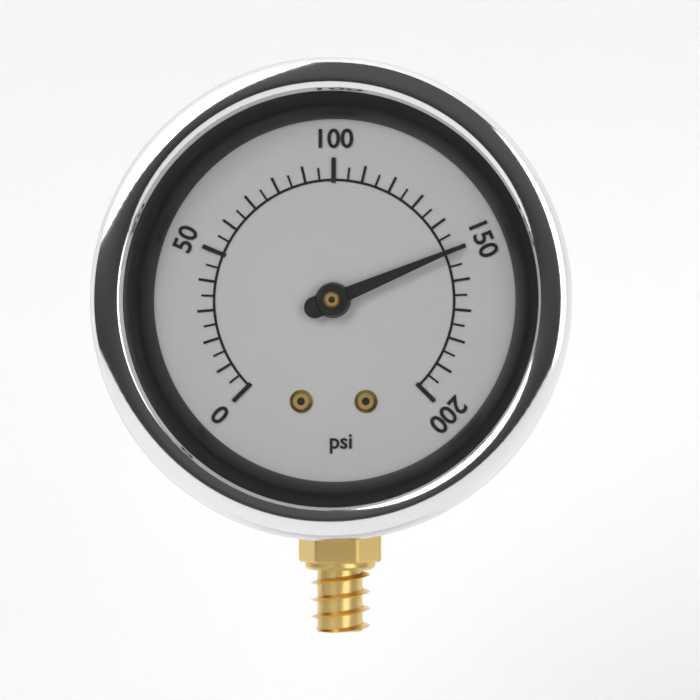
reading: 150 psi
